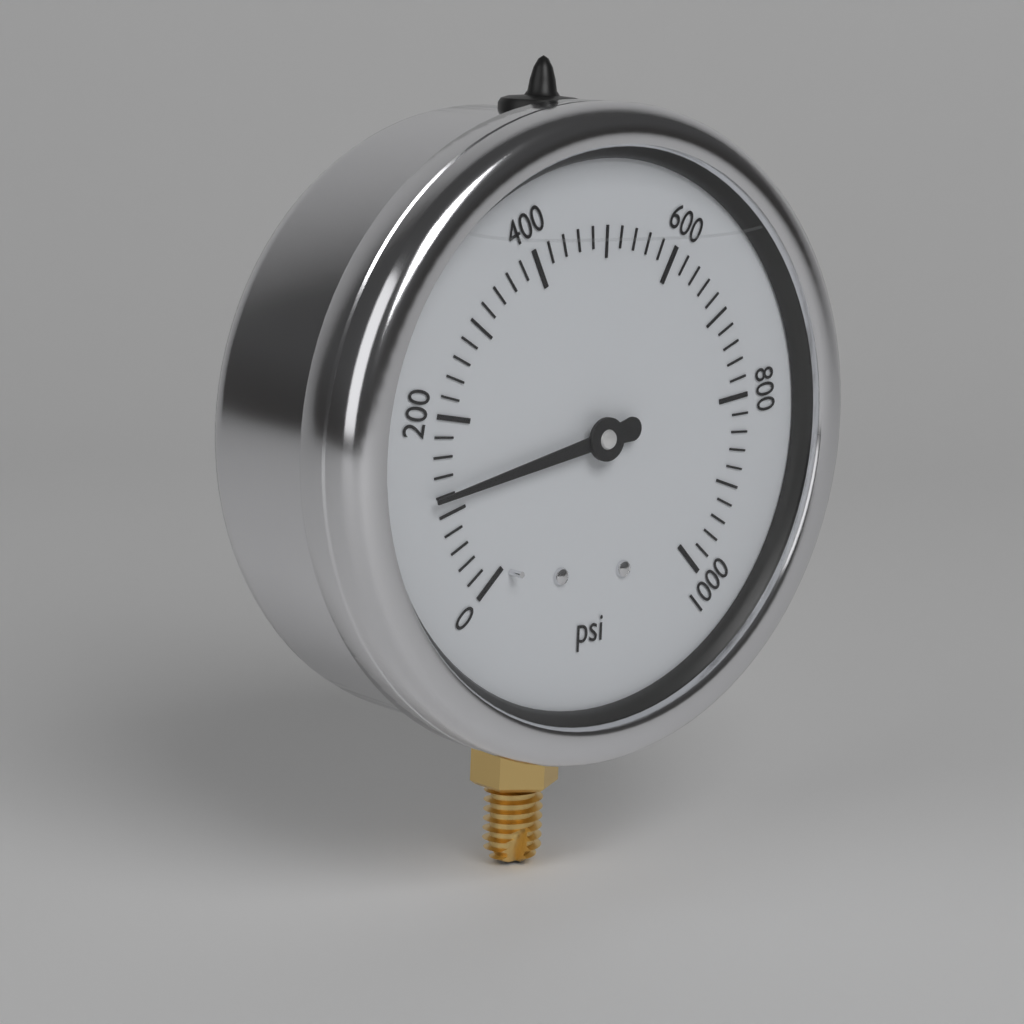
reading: 120 psi
